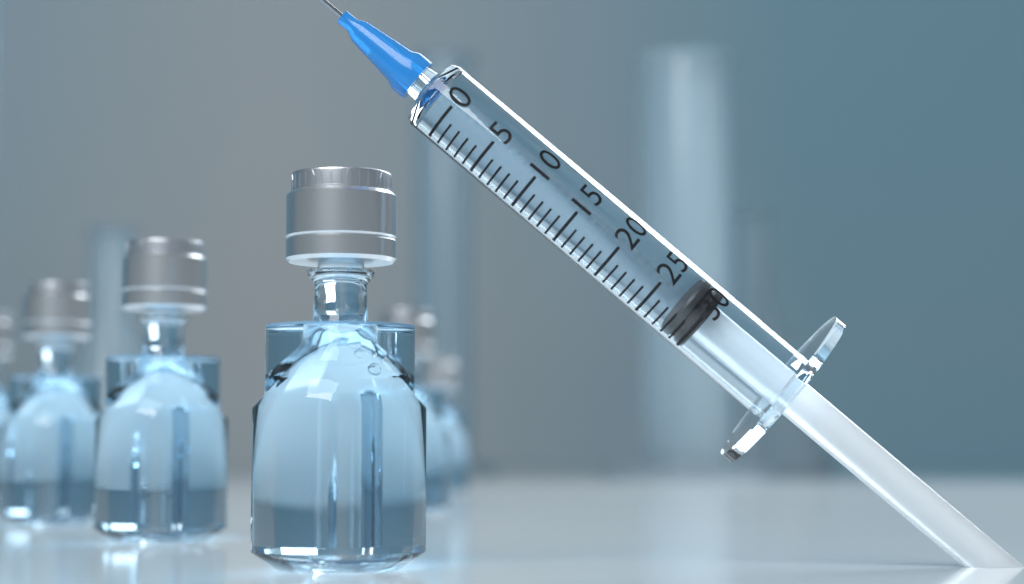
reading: 28 (no unit)
